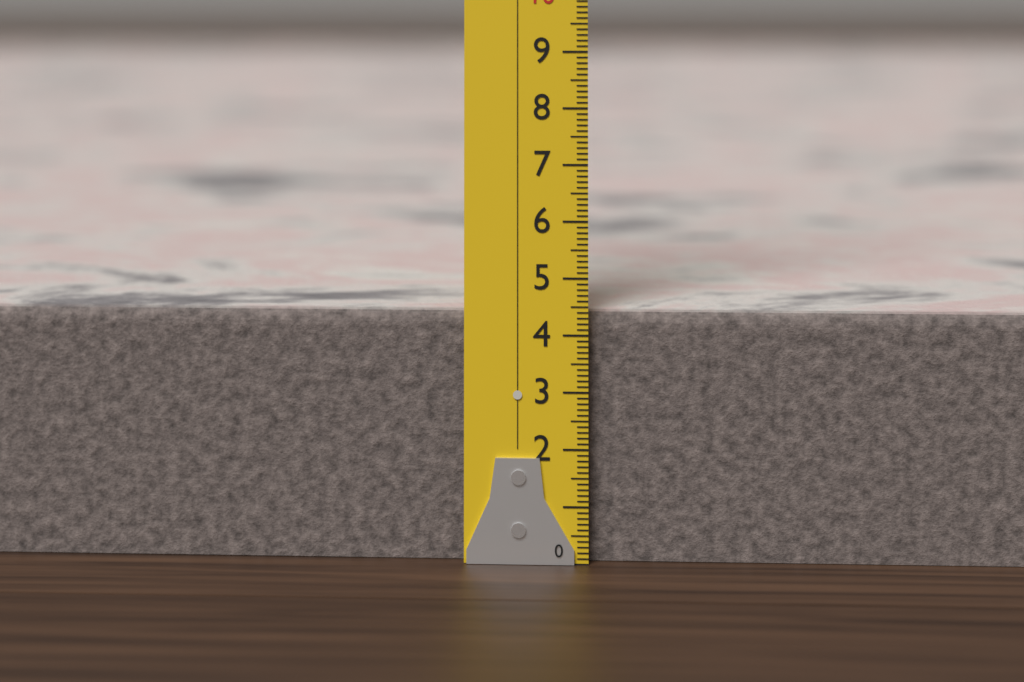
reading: 4.4 (no unit)
